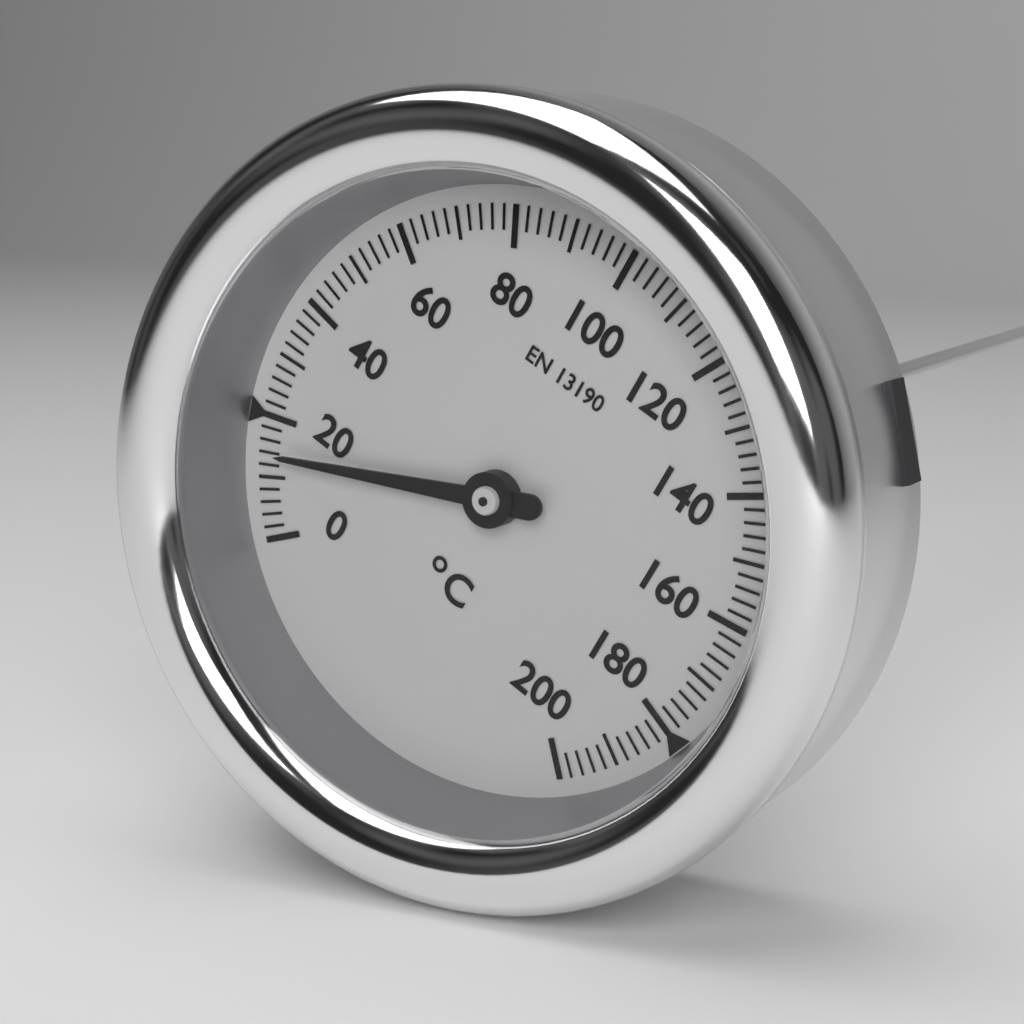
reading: 14 °C
